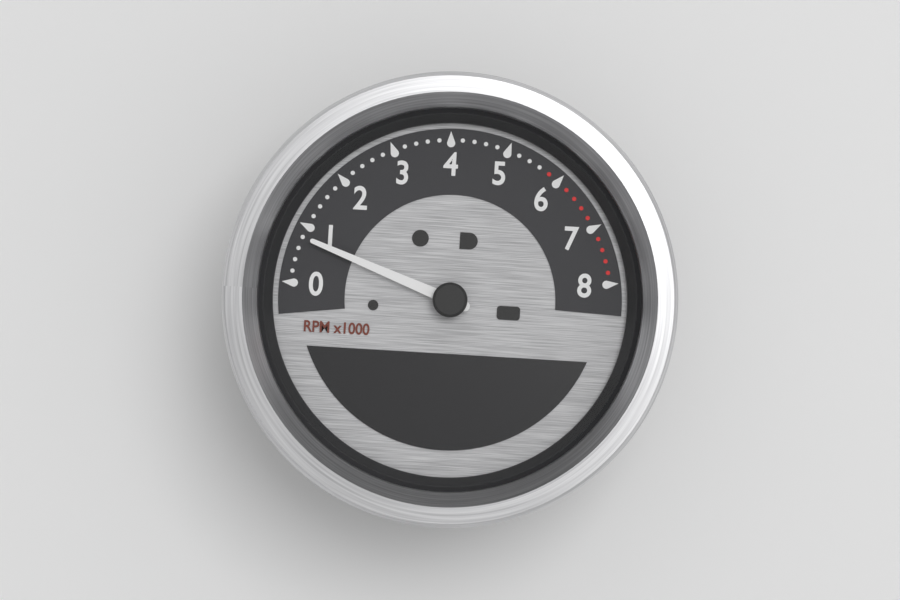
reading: 800 RPM
